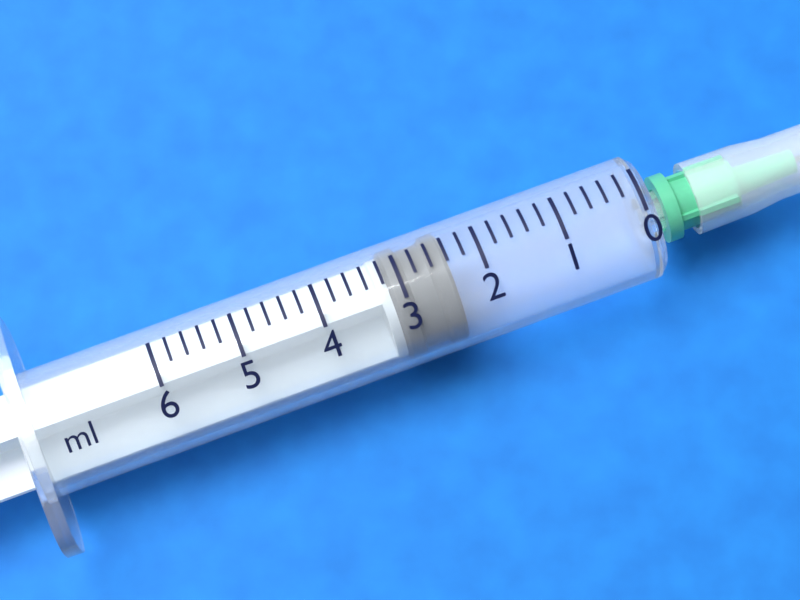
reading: 2.4 ml
